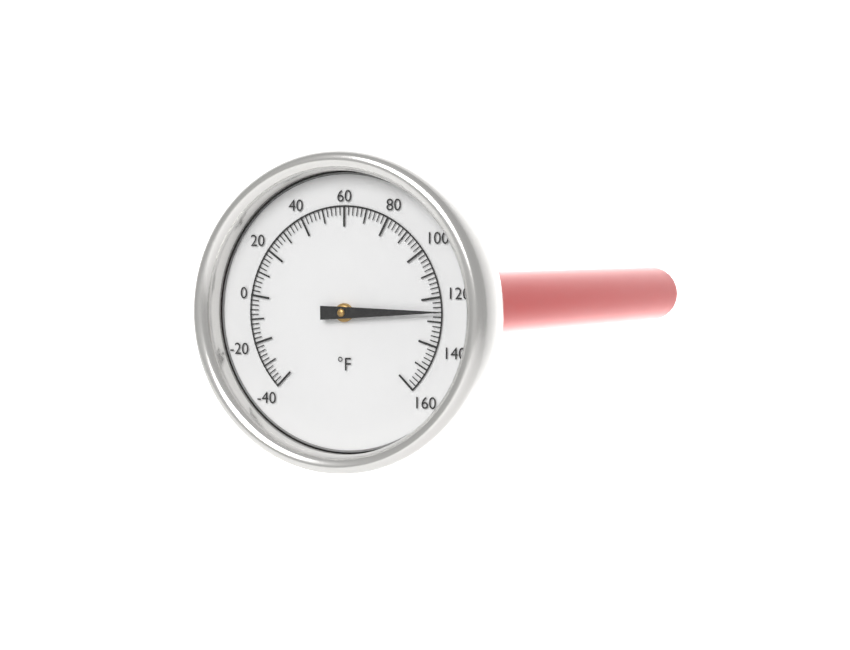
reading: 126 °F
